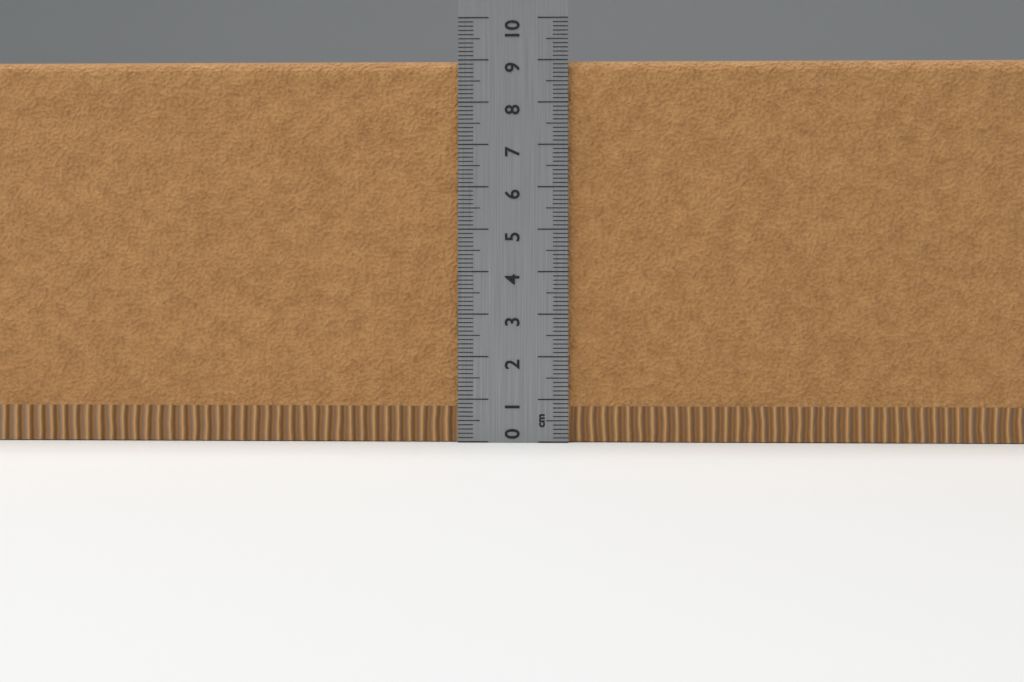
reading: 9.0 cm
